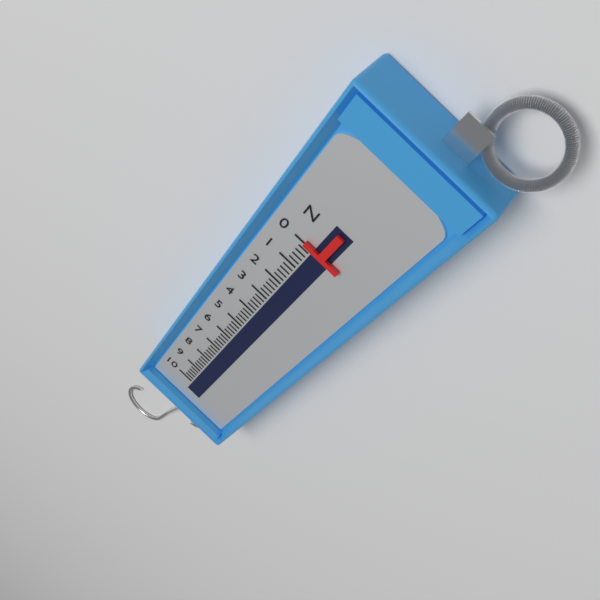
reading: 0.0 N
